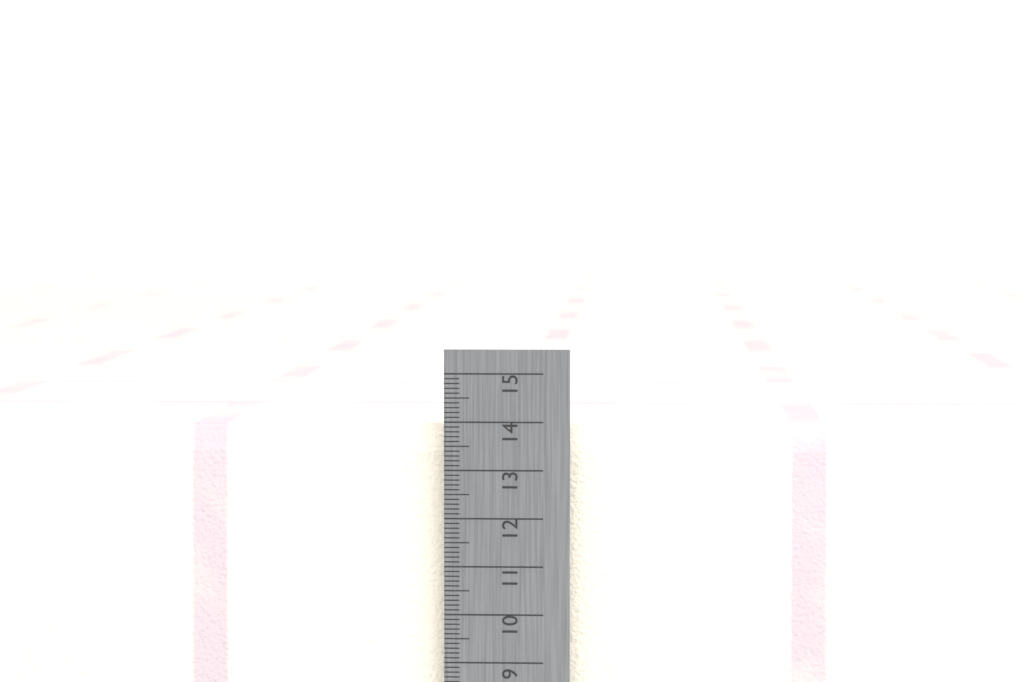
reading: 13.9 cm
